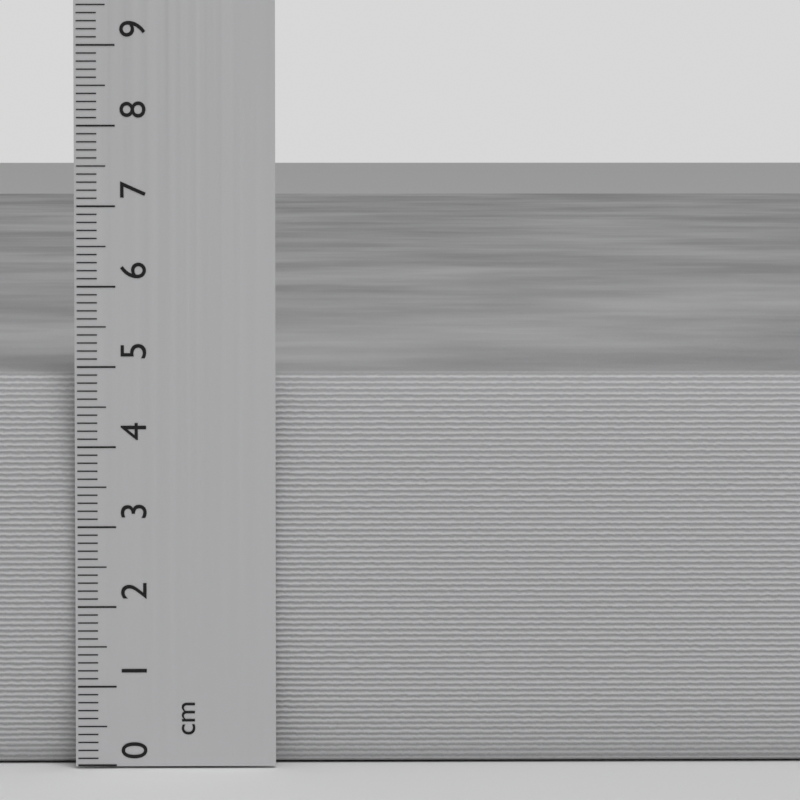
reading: 4.9 cm
